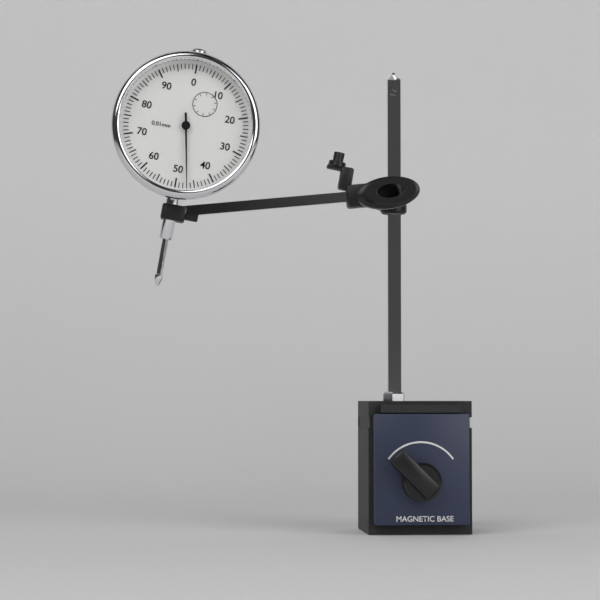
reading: 0.47 mm
